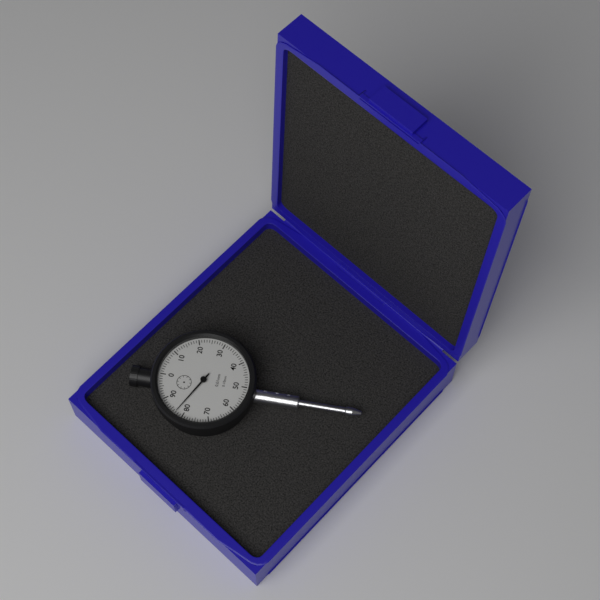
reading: 0.83 mm
